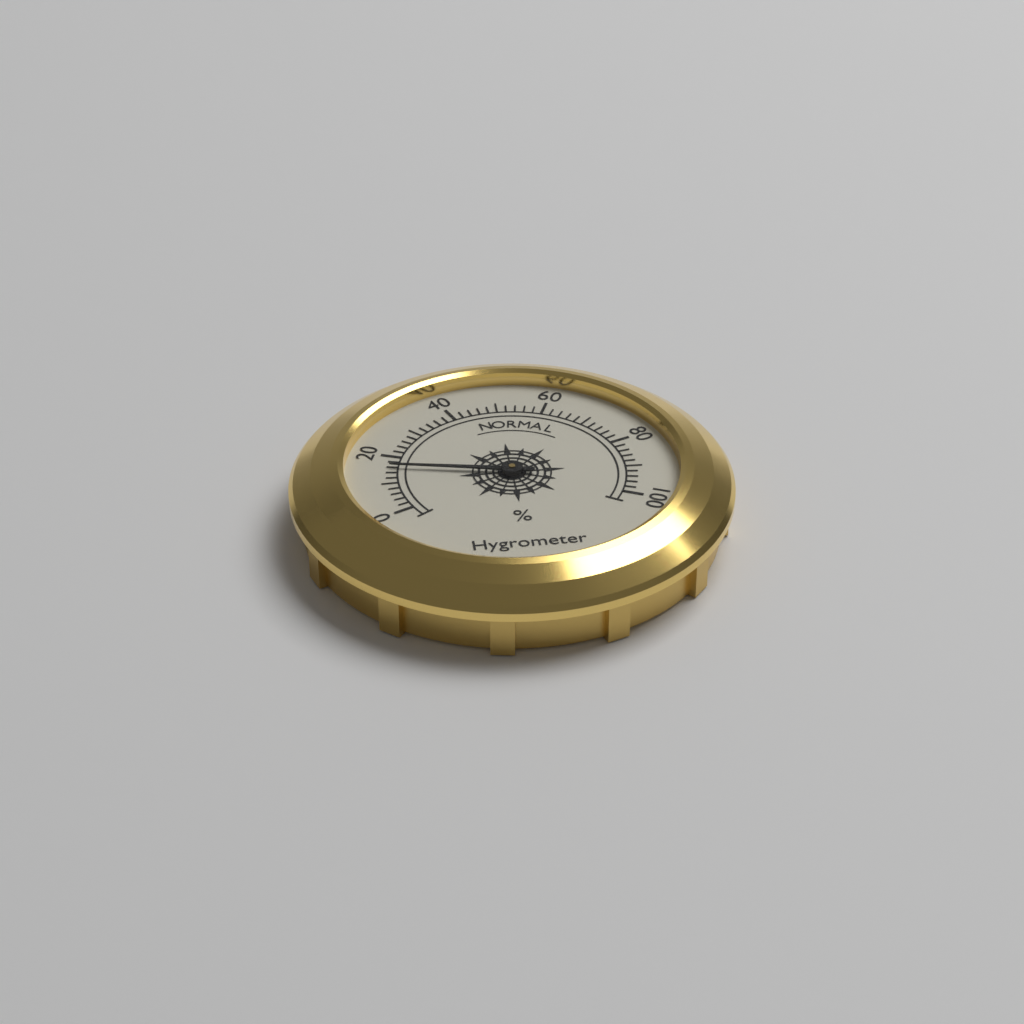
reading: 16 %
